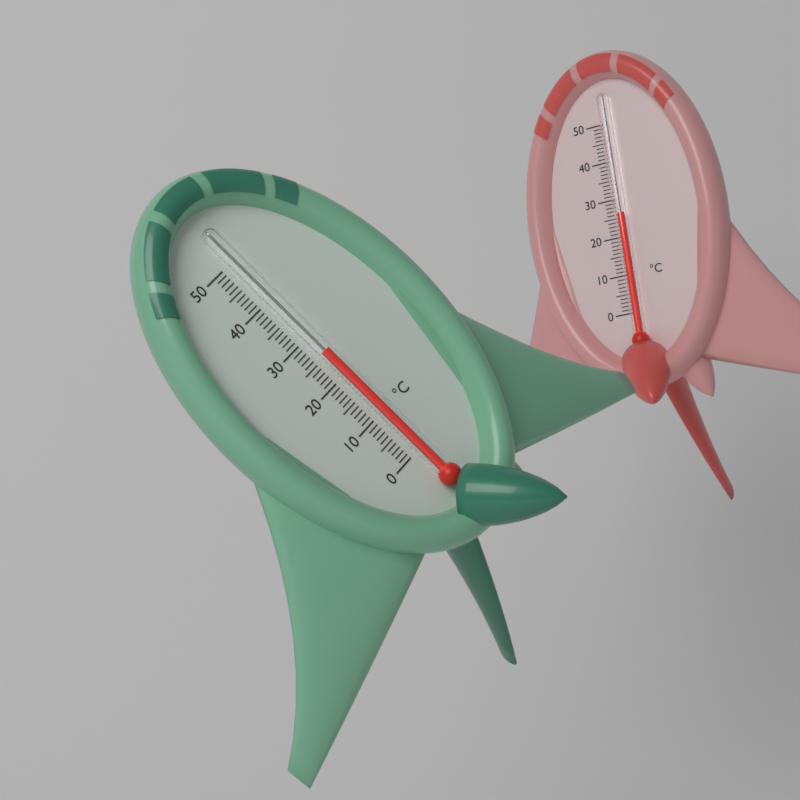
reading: 26 °C
